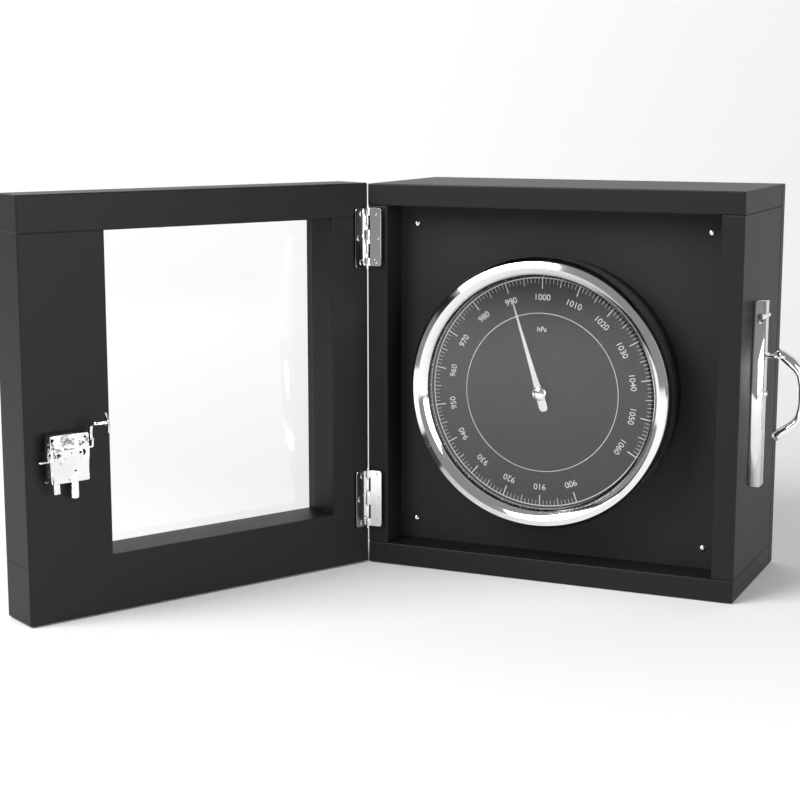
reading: 991 hPa
